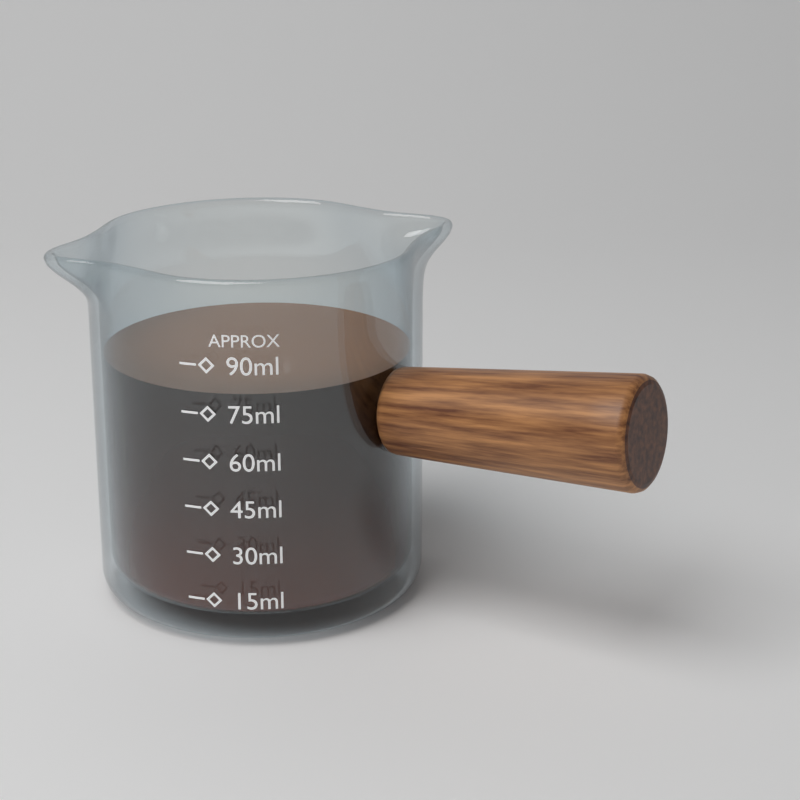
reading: 80 ml
